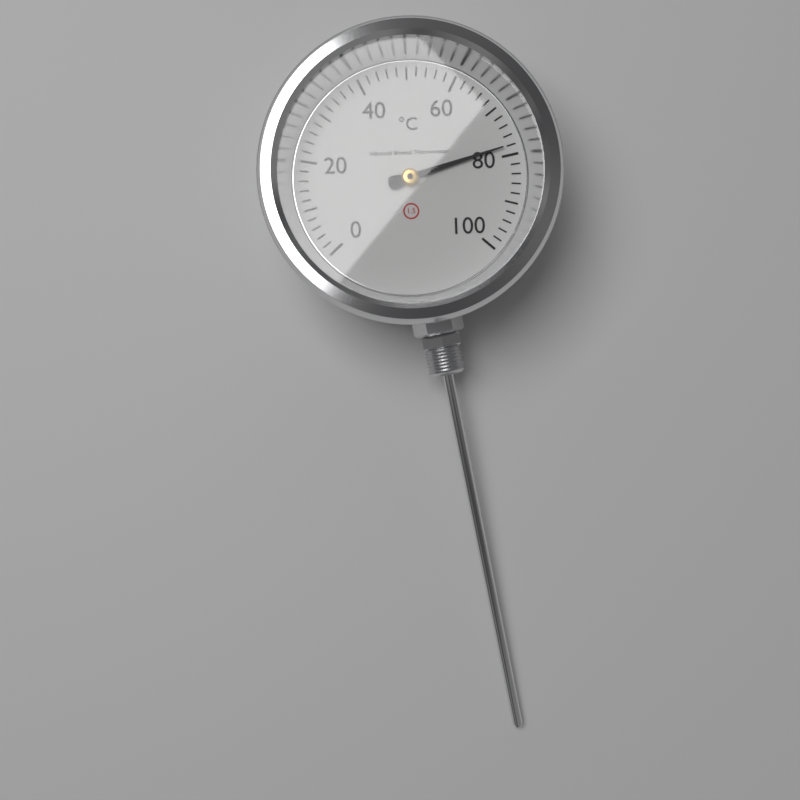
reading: 78 °C
